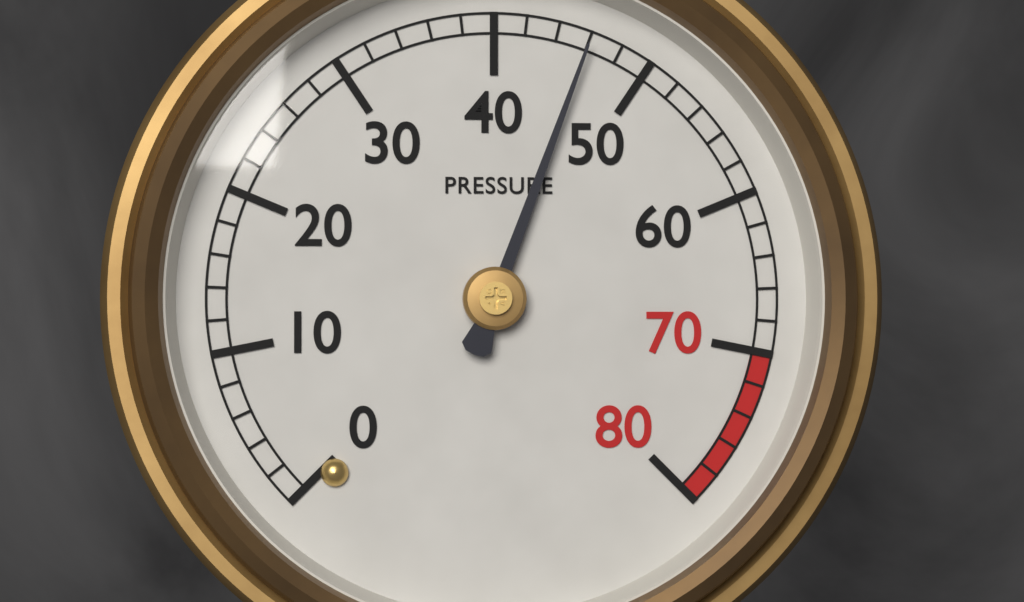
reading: 46 (no unit)
